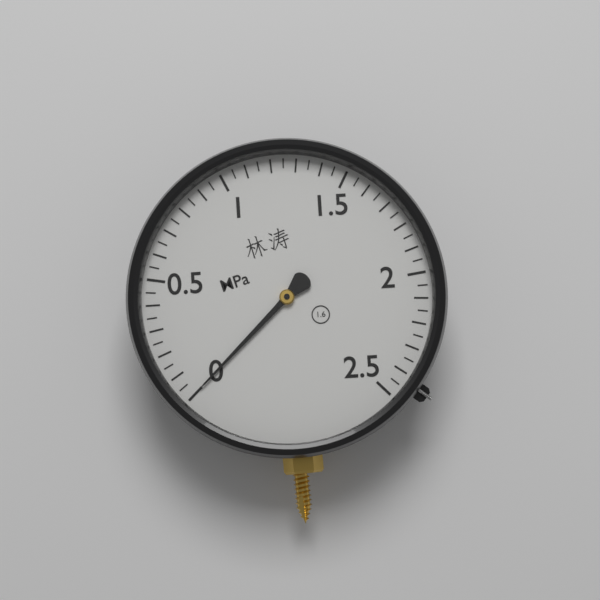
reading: 0.00 MPa
